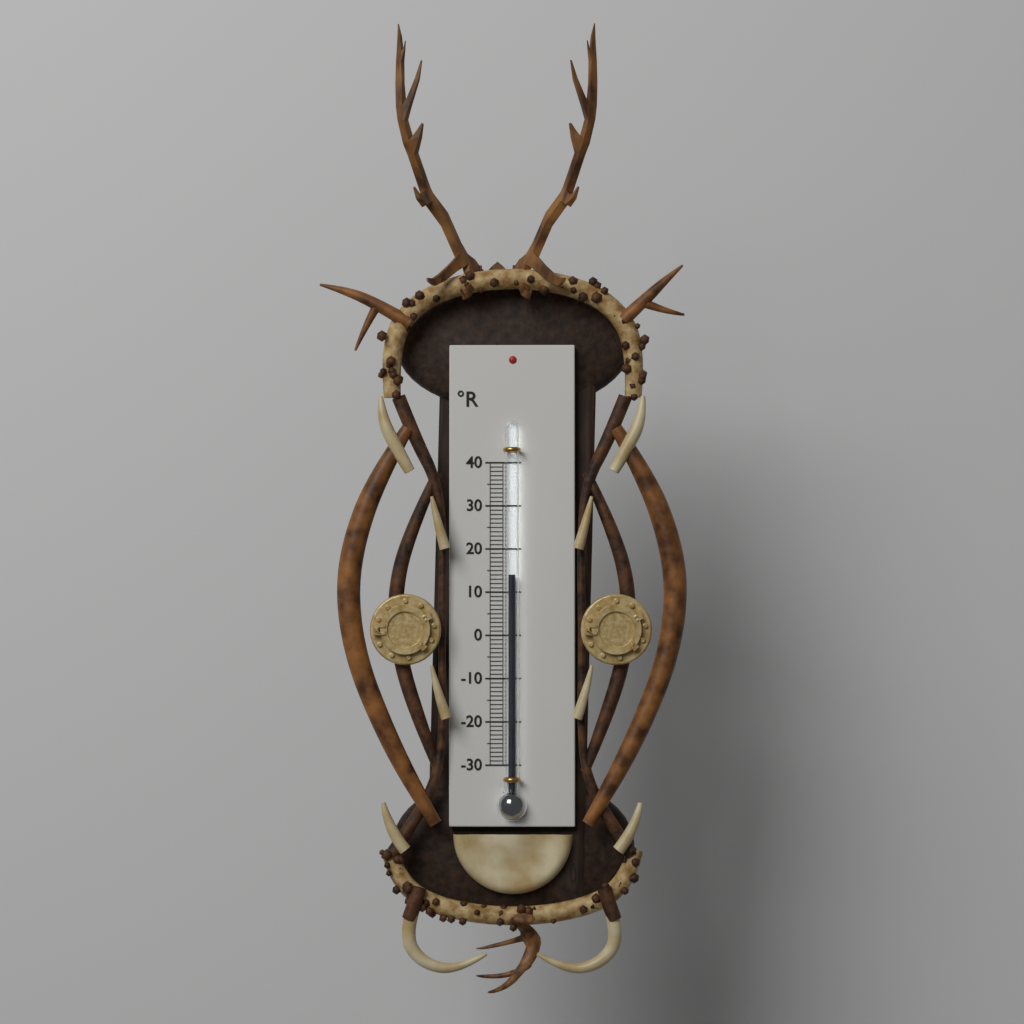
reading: 14 °R
